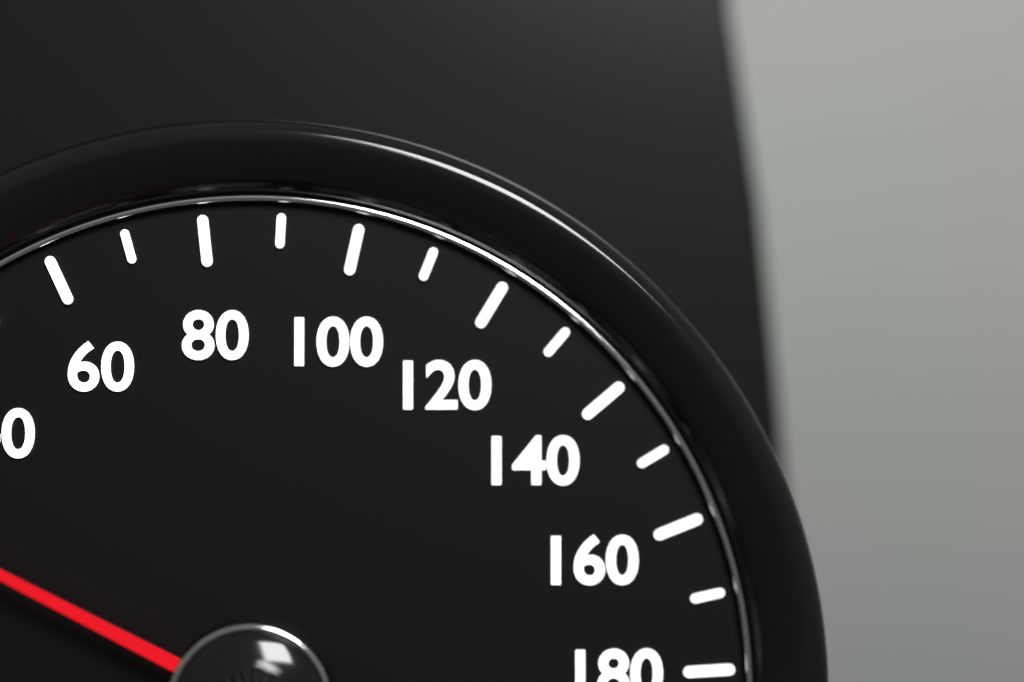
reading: 20 km/h
